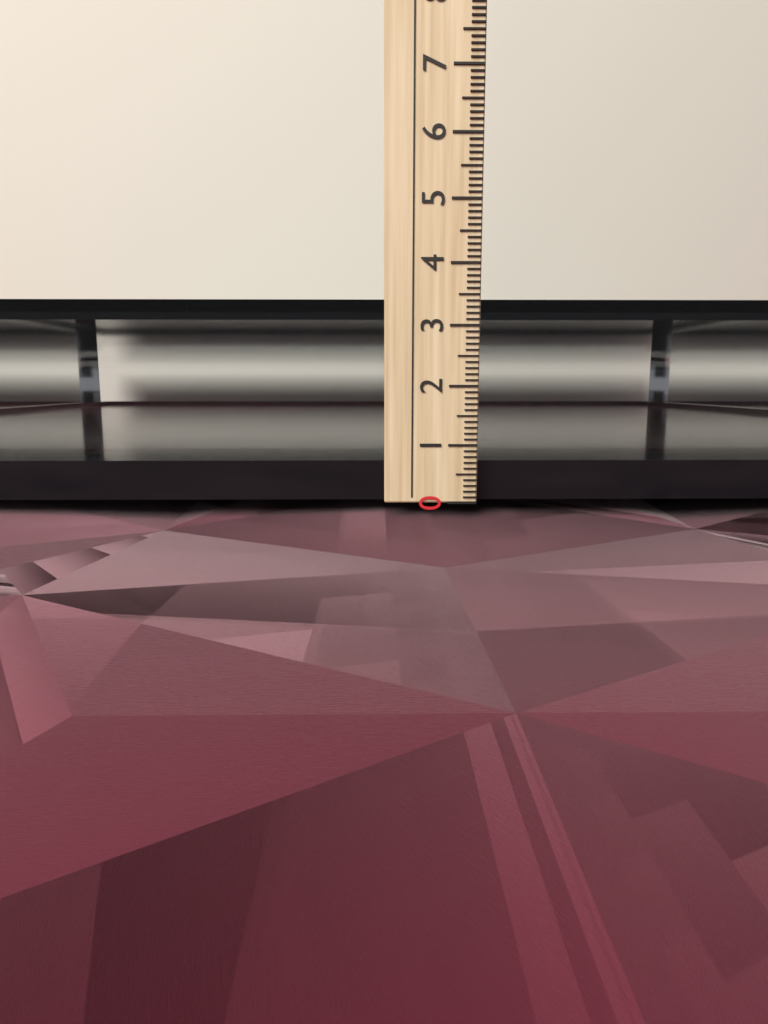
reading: 3.5 cm
